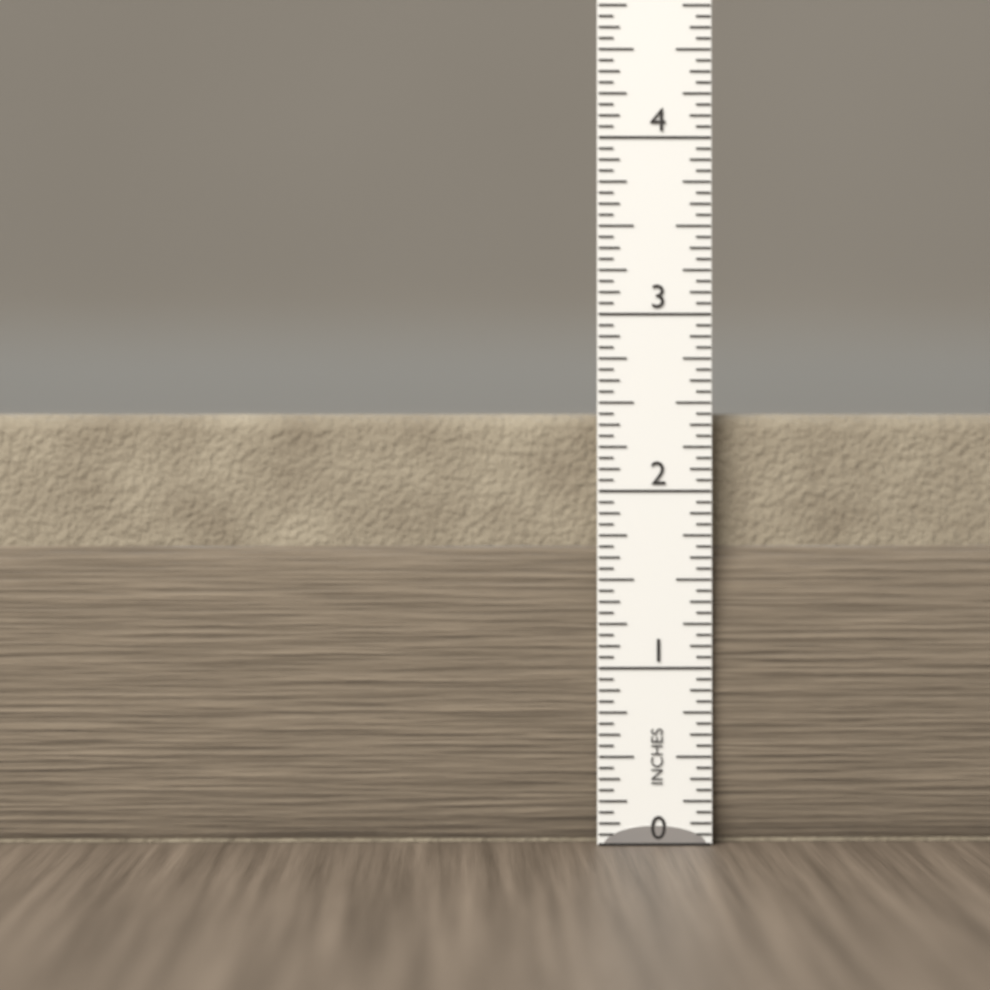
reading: 2.4375 in
